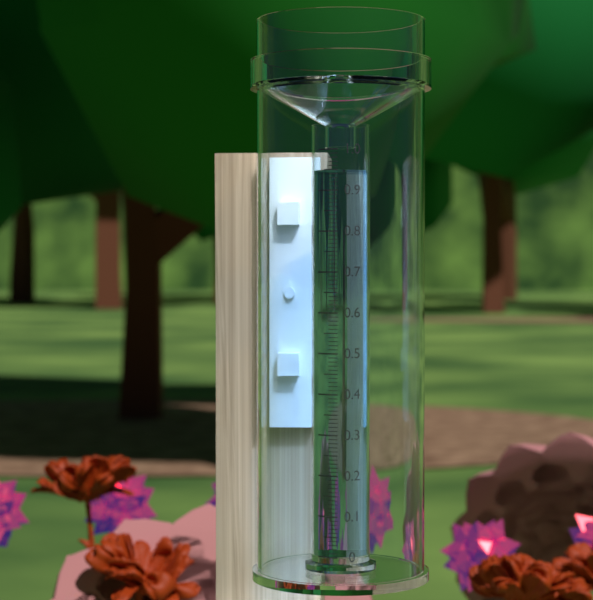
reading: 0.95 (no unit)
